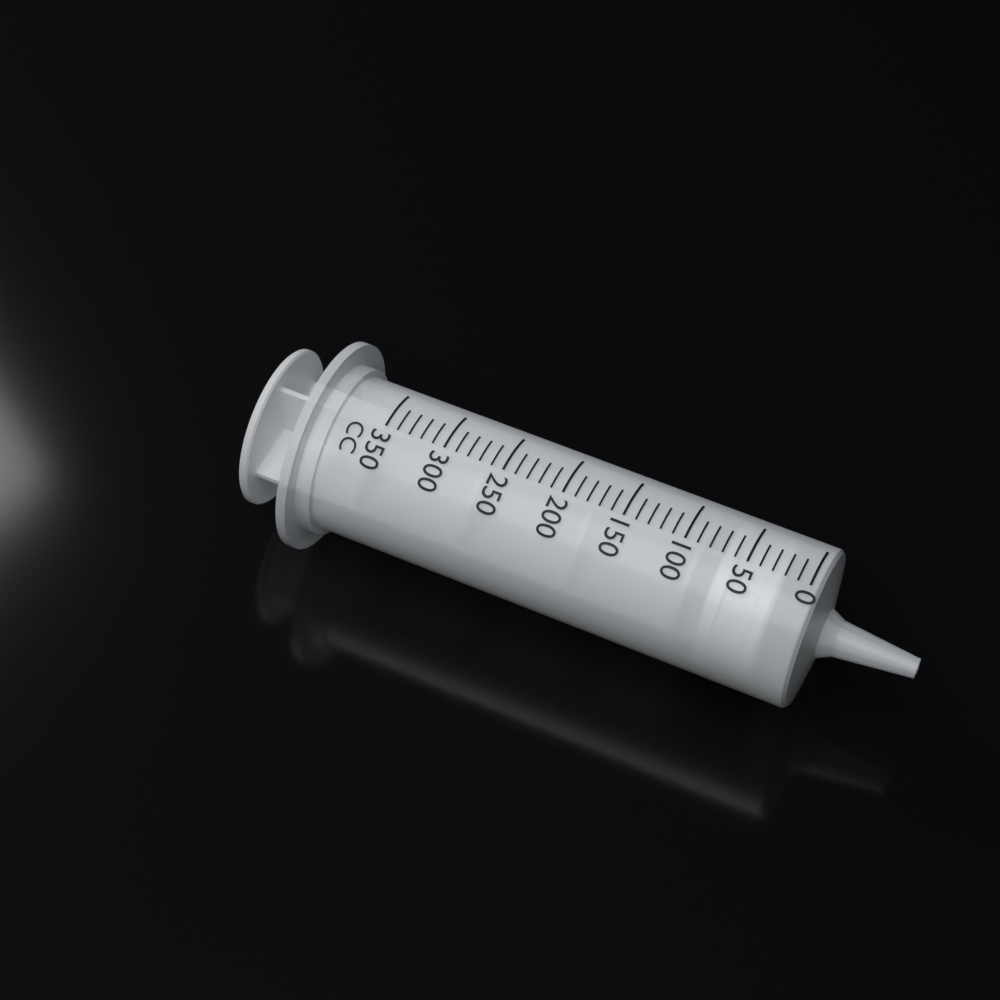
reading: 20 cc
